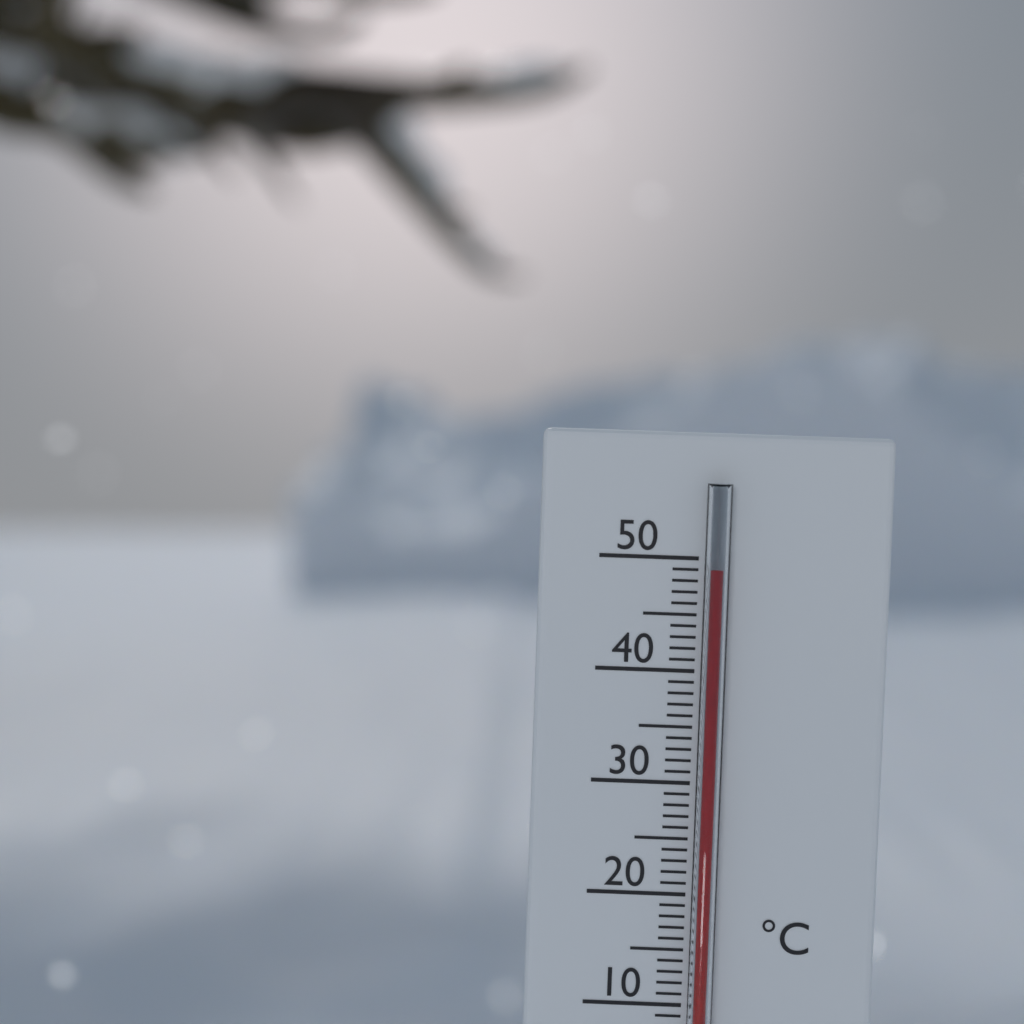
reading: 49 °C
